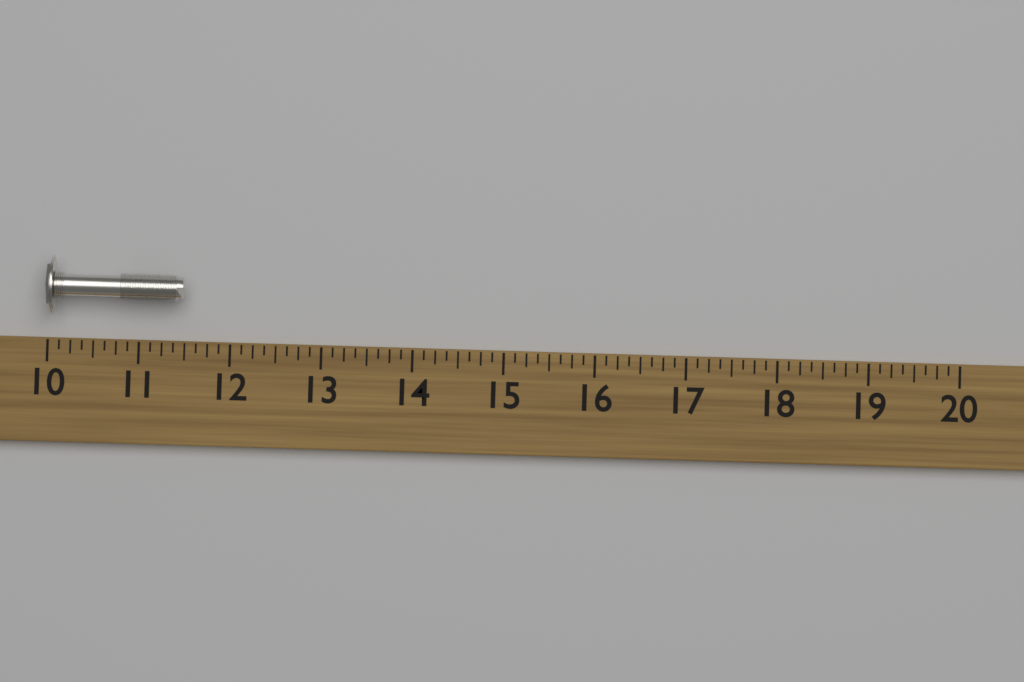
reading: 11.500 (no unit)
